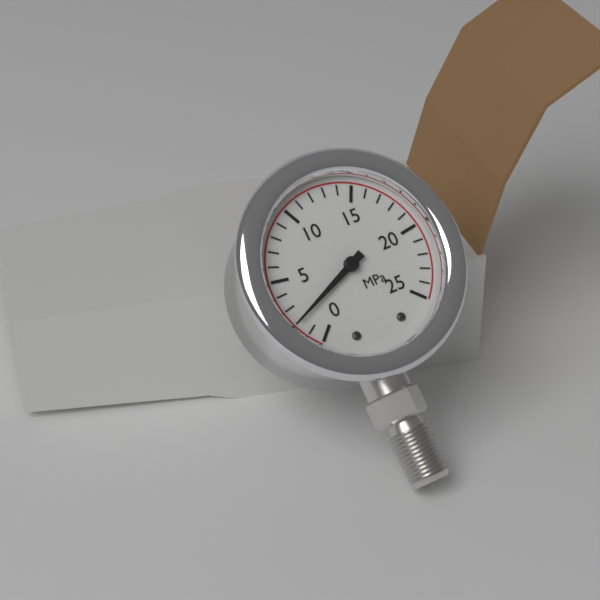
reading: 2 MPa
